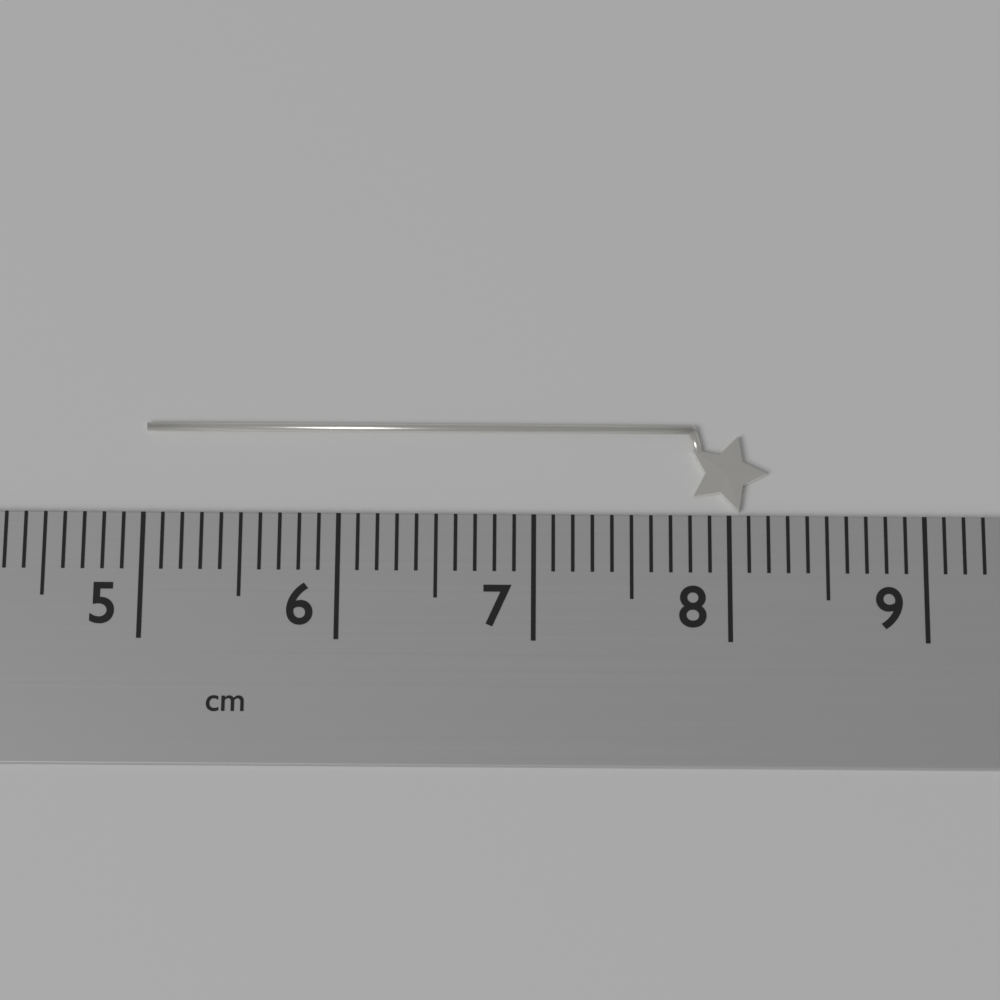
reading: 8.2 cm
